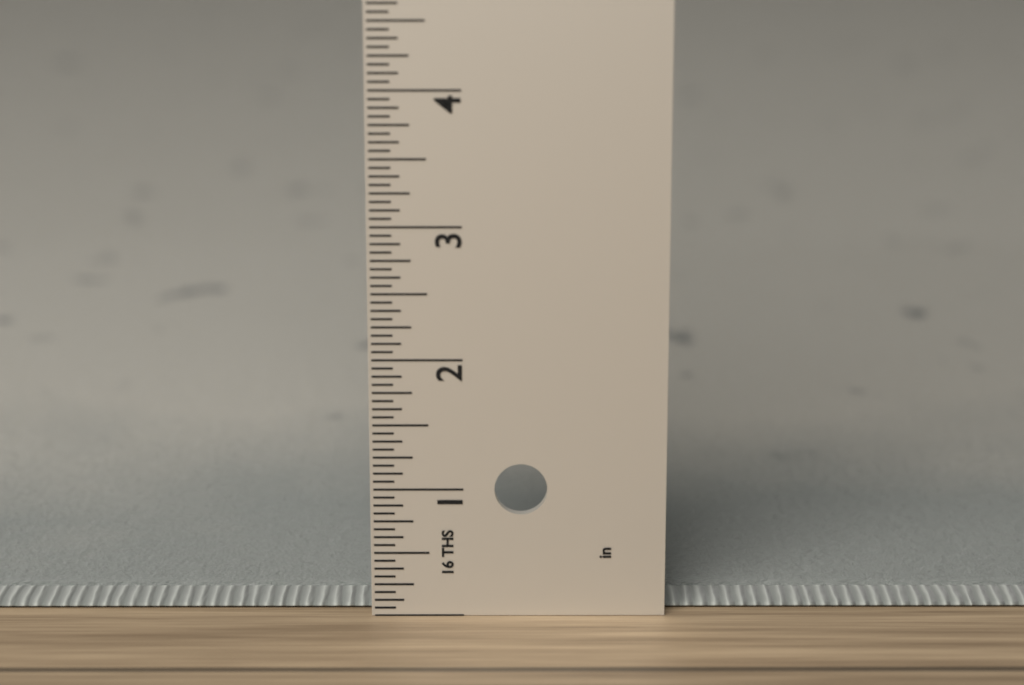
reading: 0.0625 in
